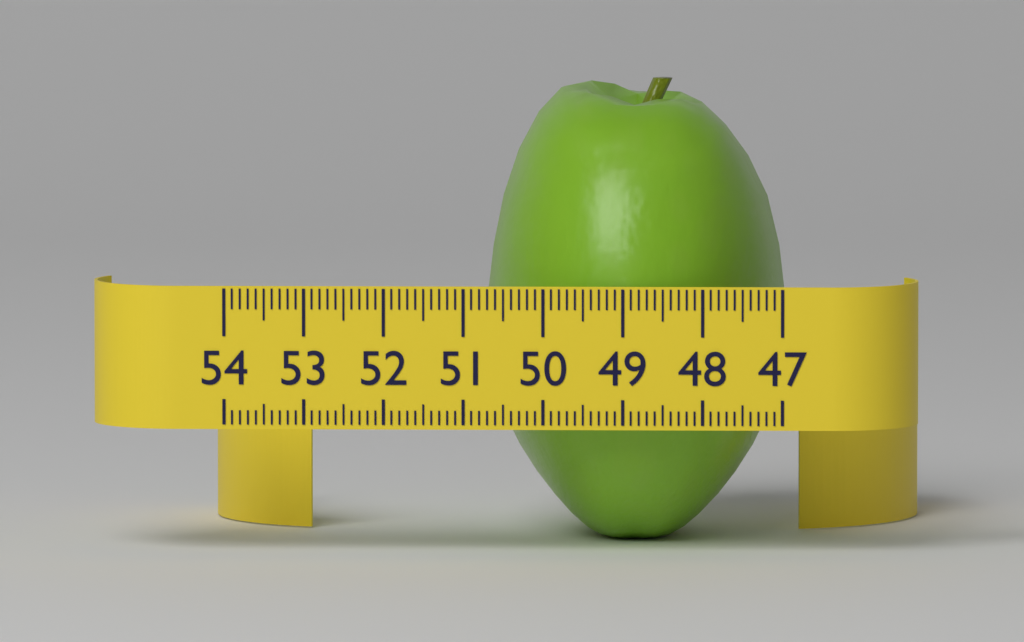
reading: 50.8 (no unit)
